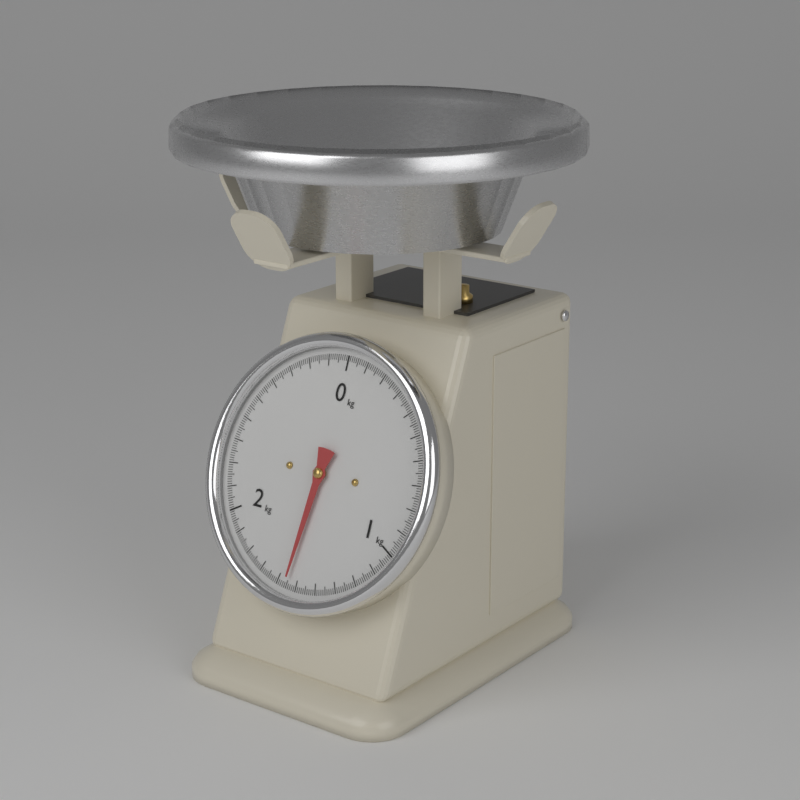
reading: 1.55 kg
